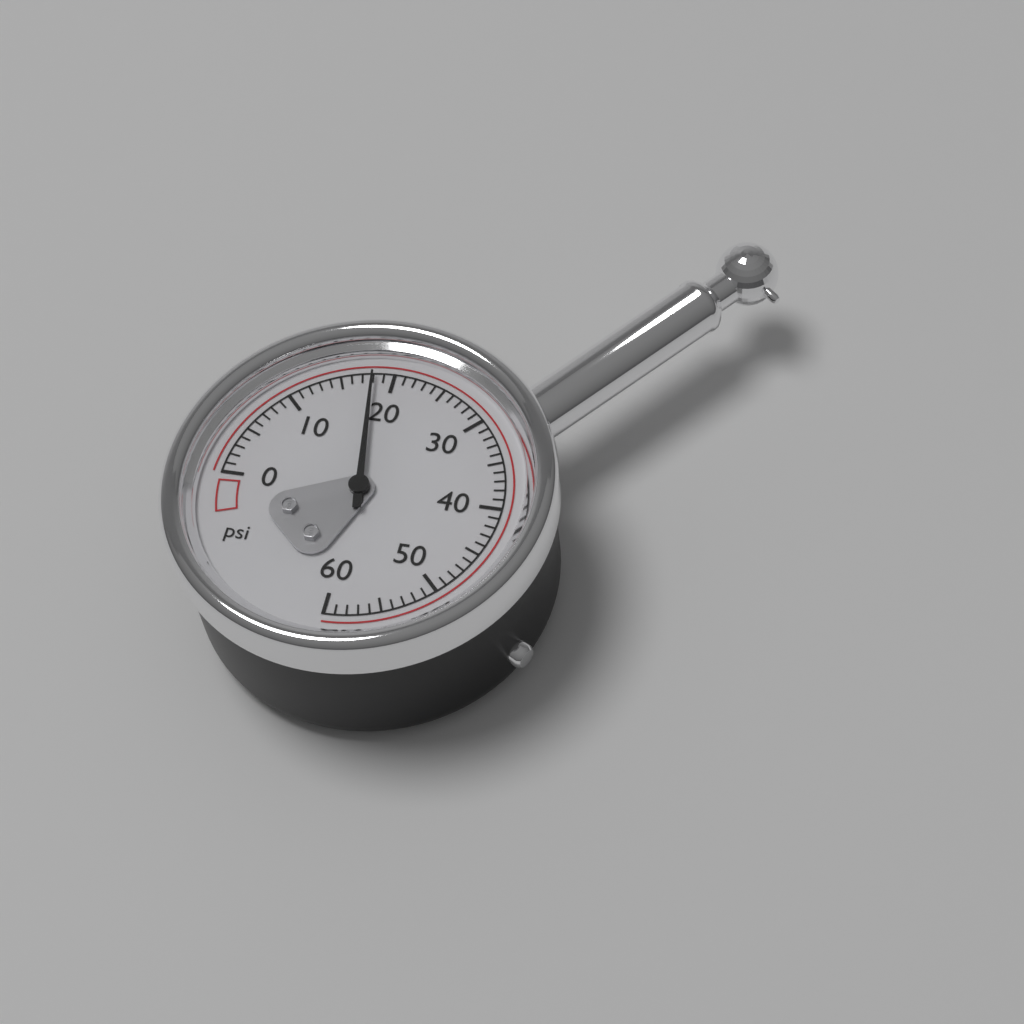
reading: 18 psi
